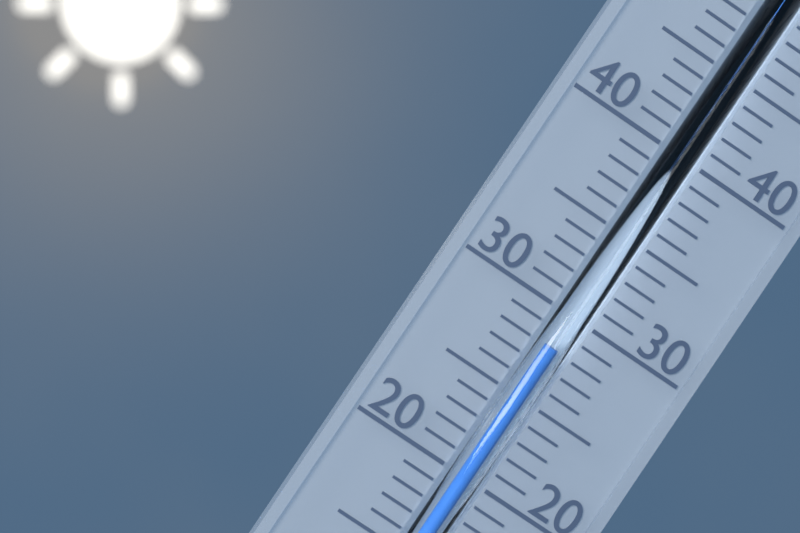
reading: 28 °C
